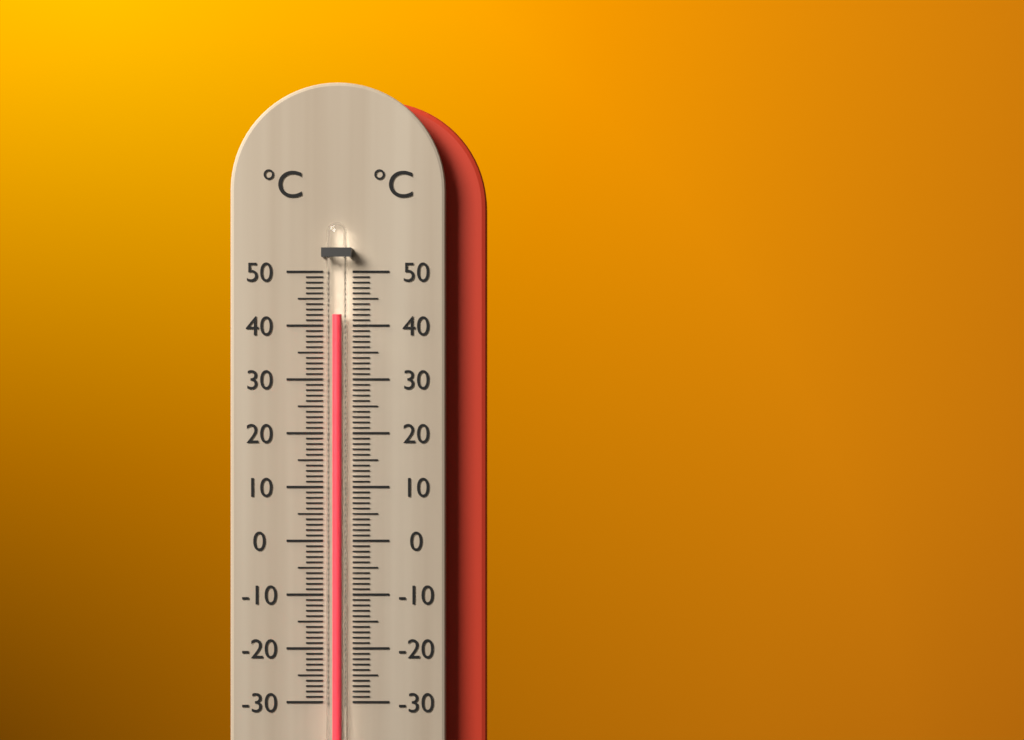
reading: 42 °C
